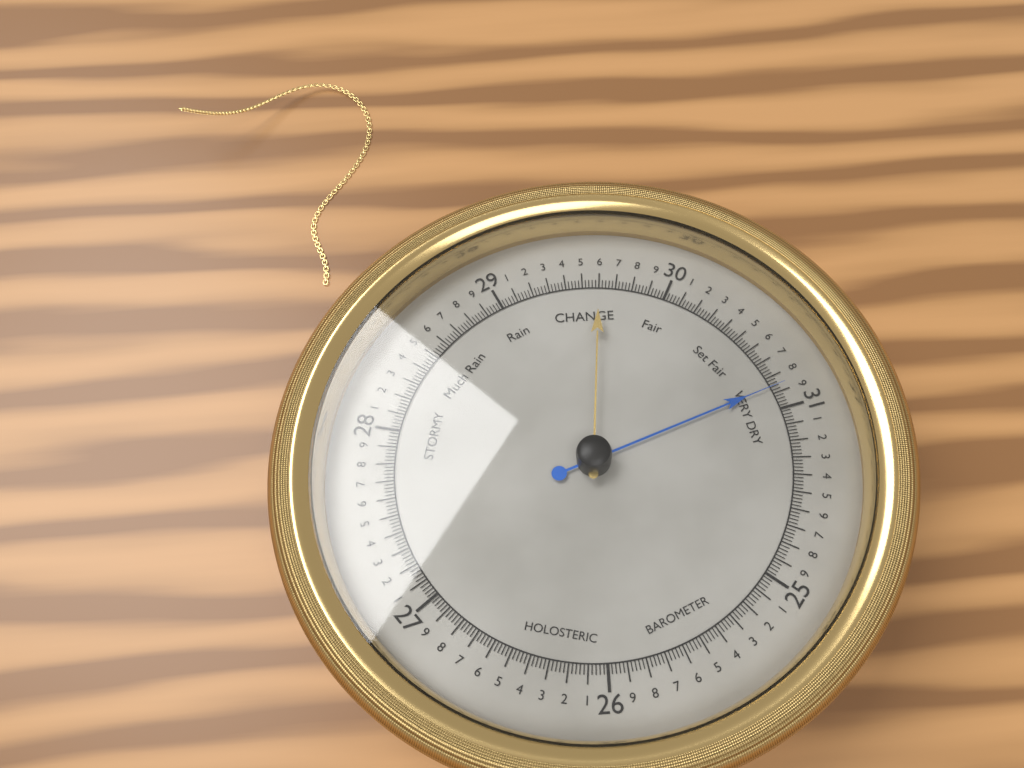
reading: 30.86 (no unit)
